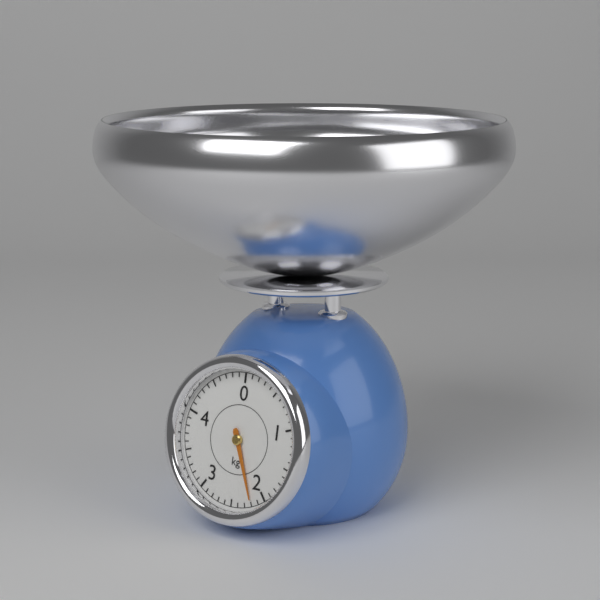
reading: 2.2 kg
